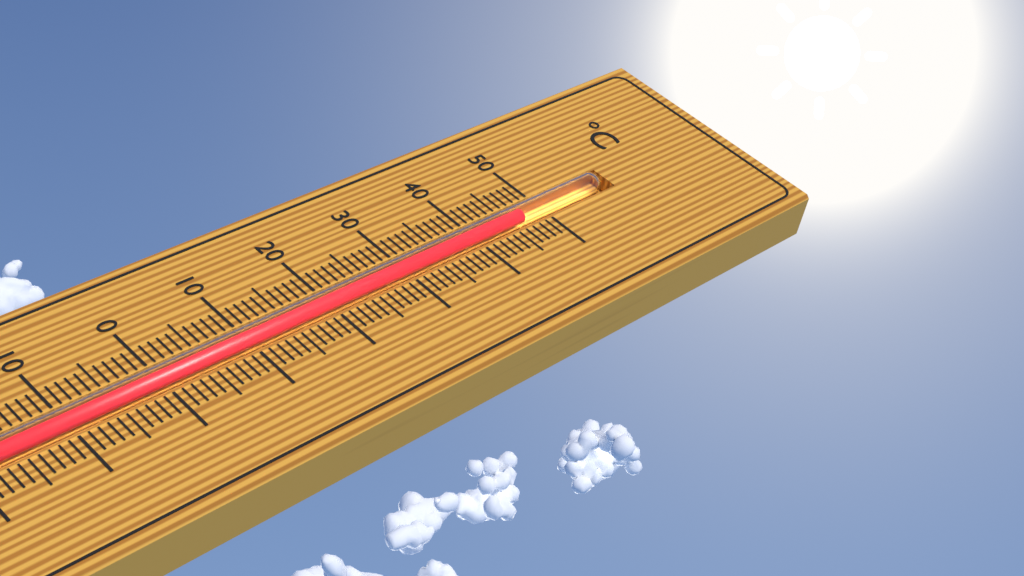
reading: 47 °C
